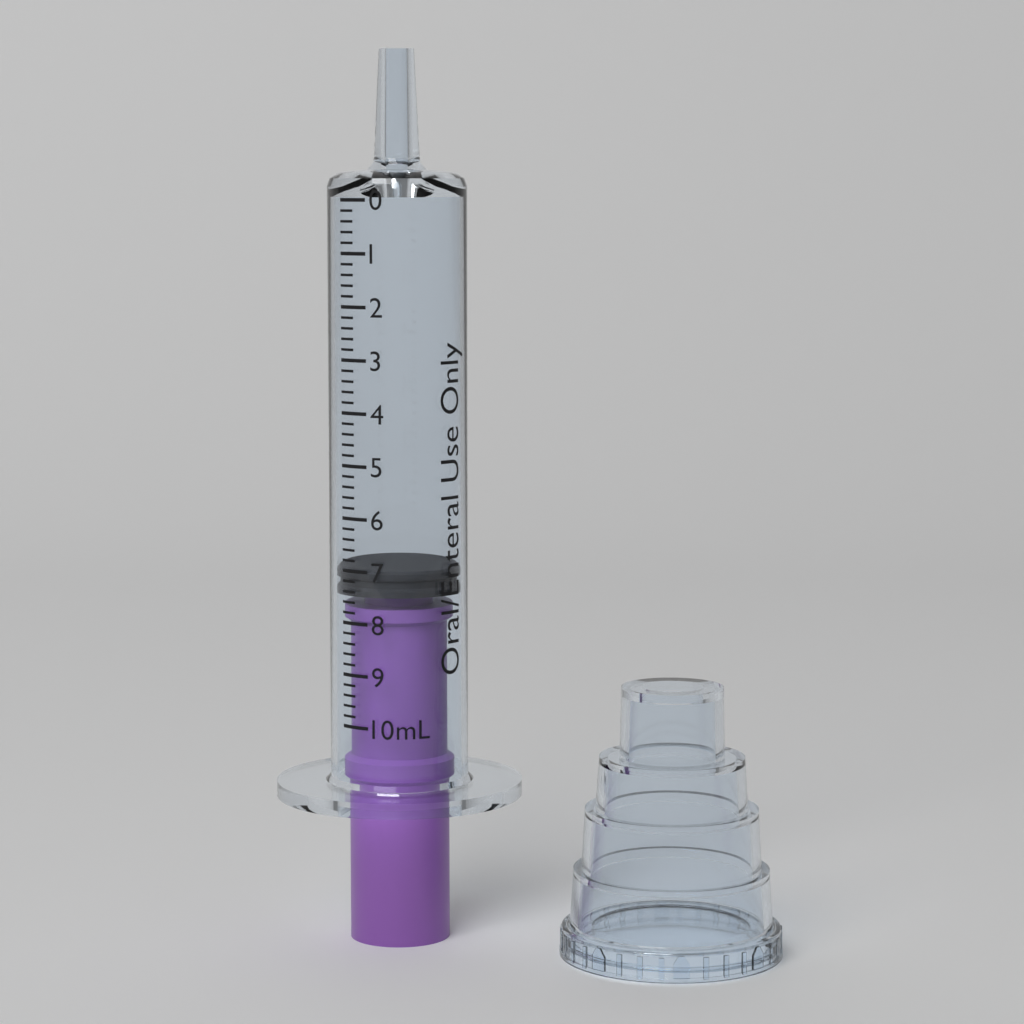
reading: 7.0 mL
